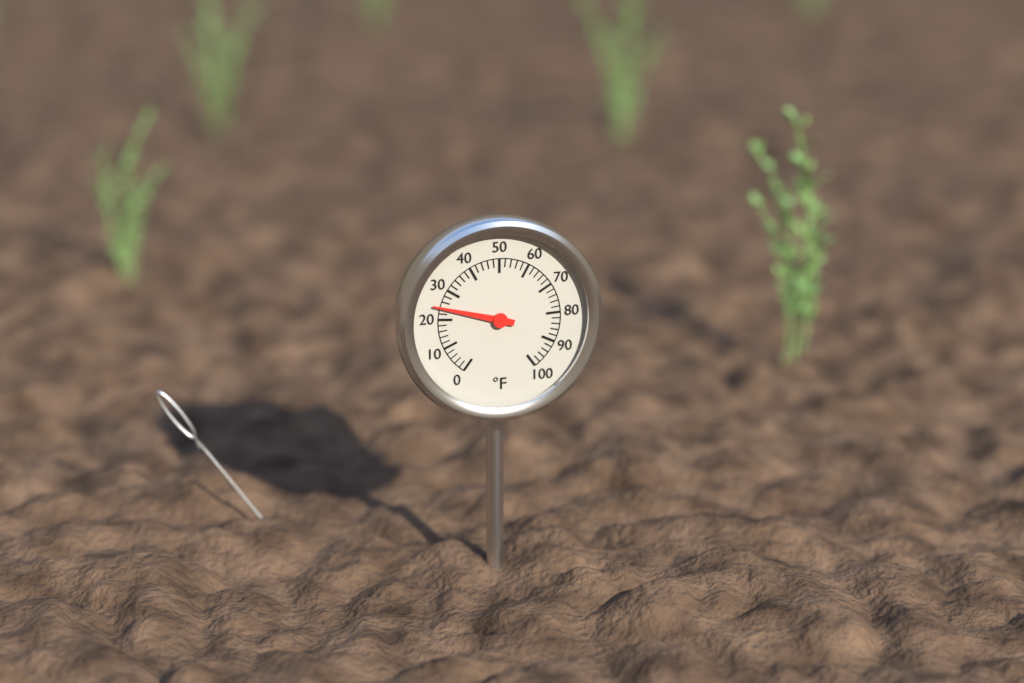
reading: 24 °F
